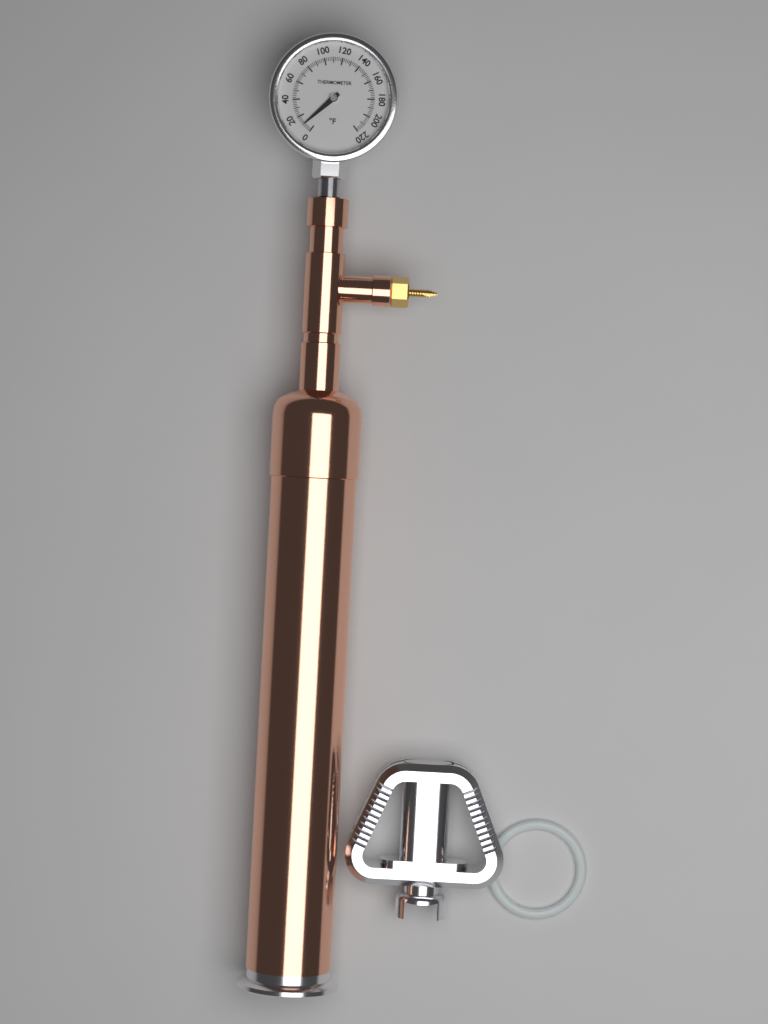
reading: 10 °F
